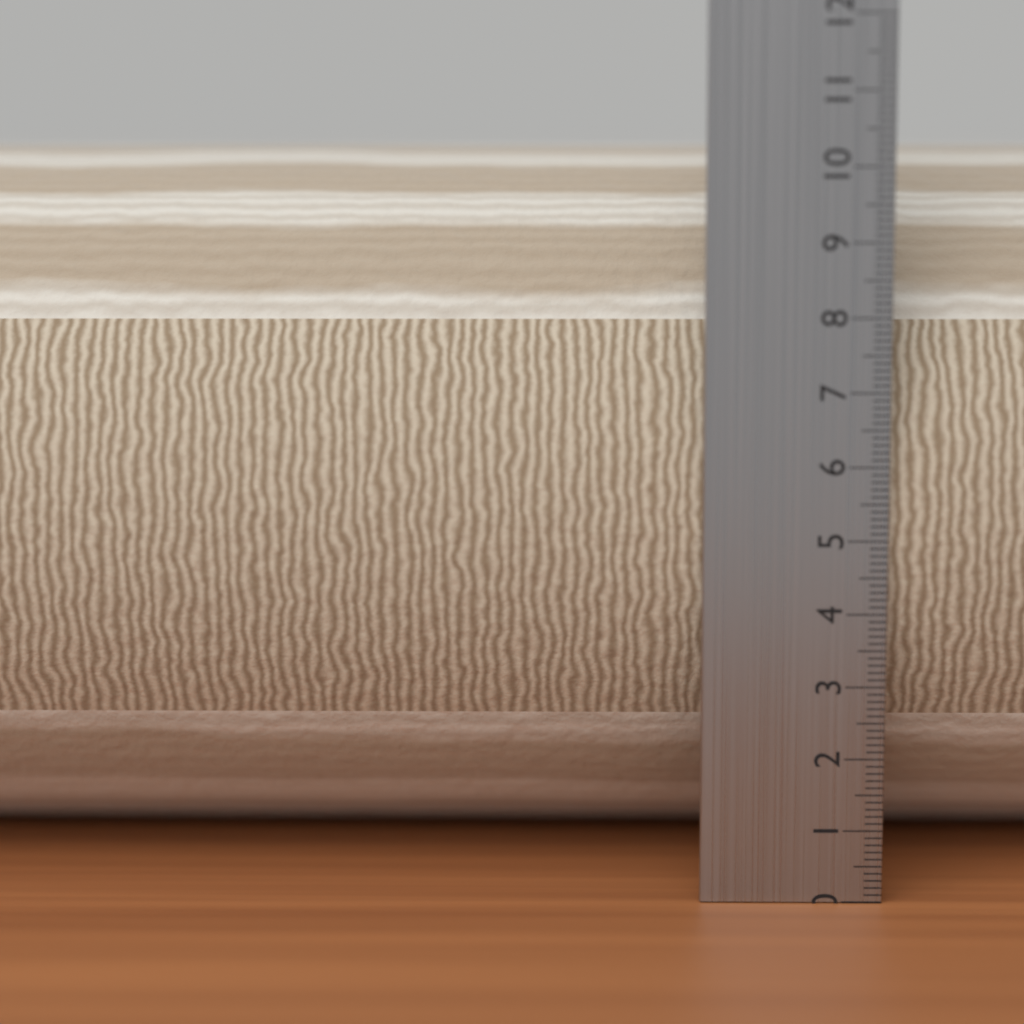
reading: 10.4 cm
